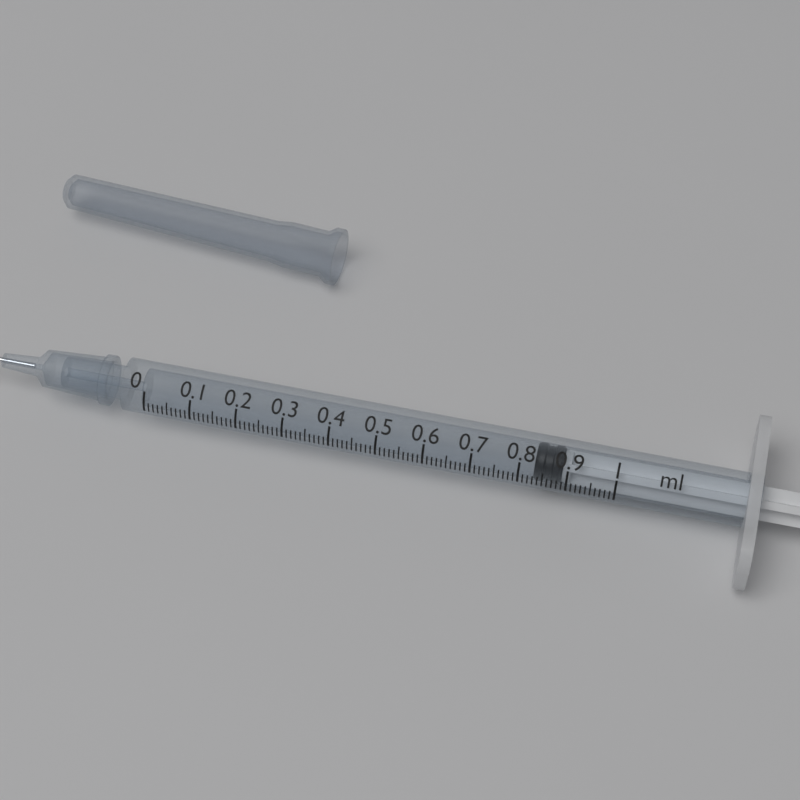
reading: 0.83 ml
